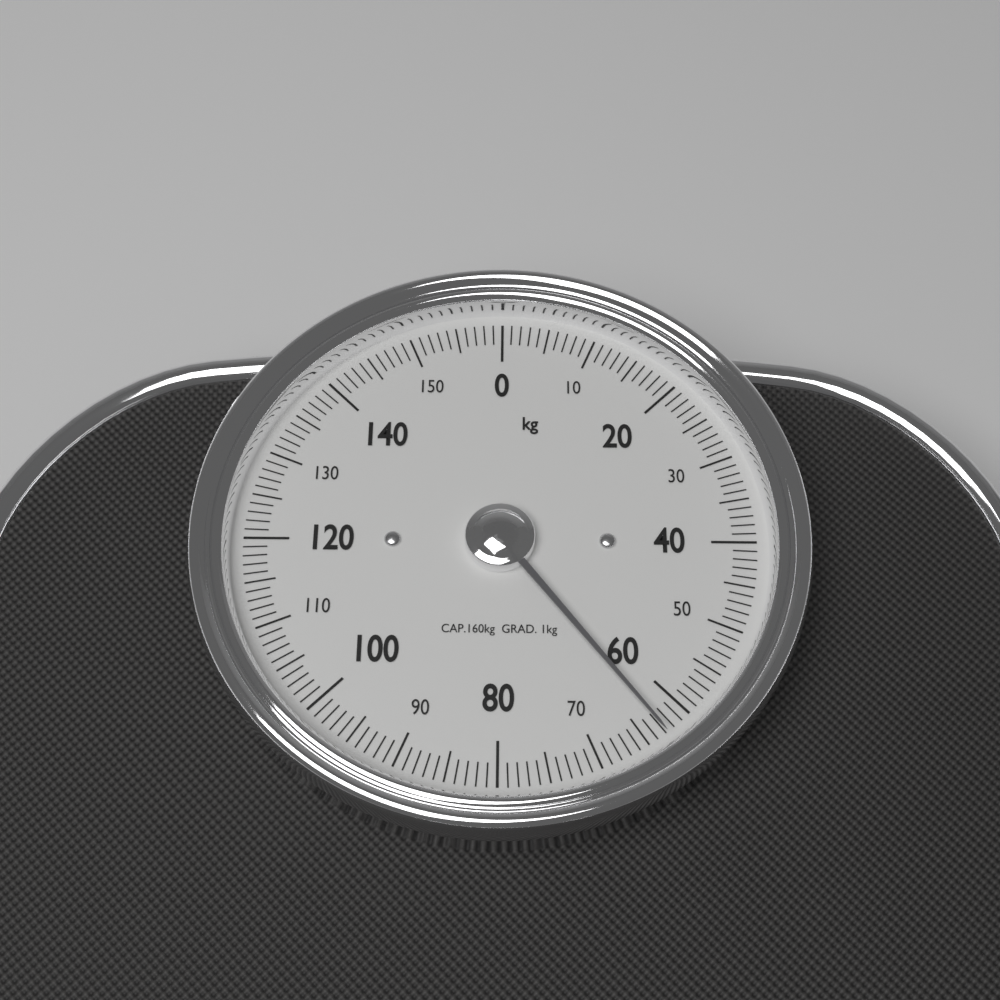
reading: 63 kg
